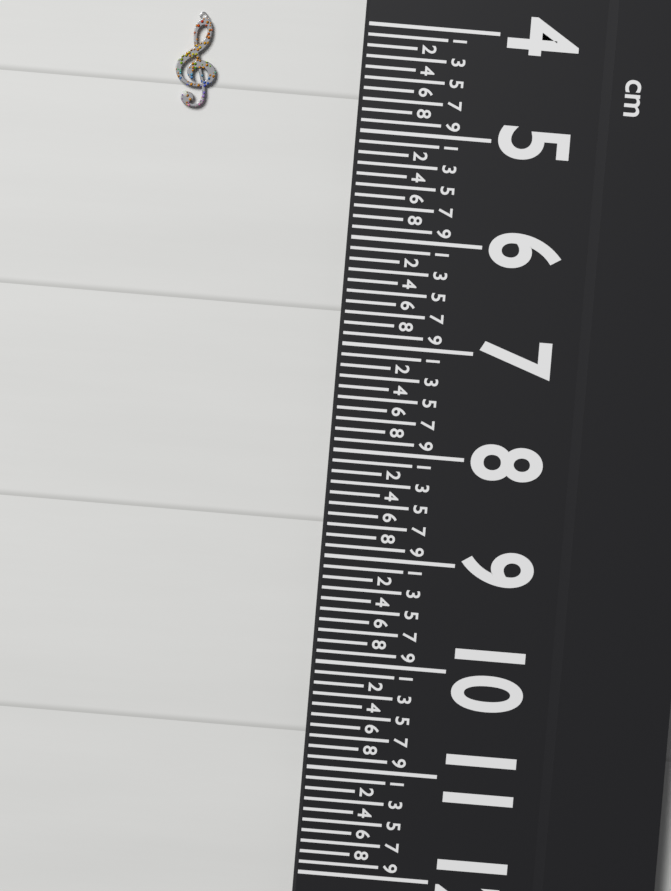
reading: 4.9 cm
